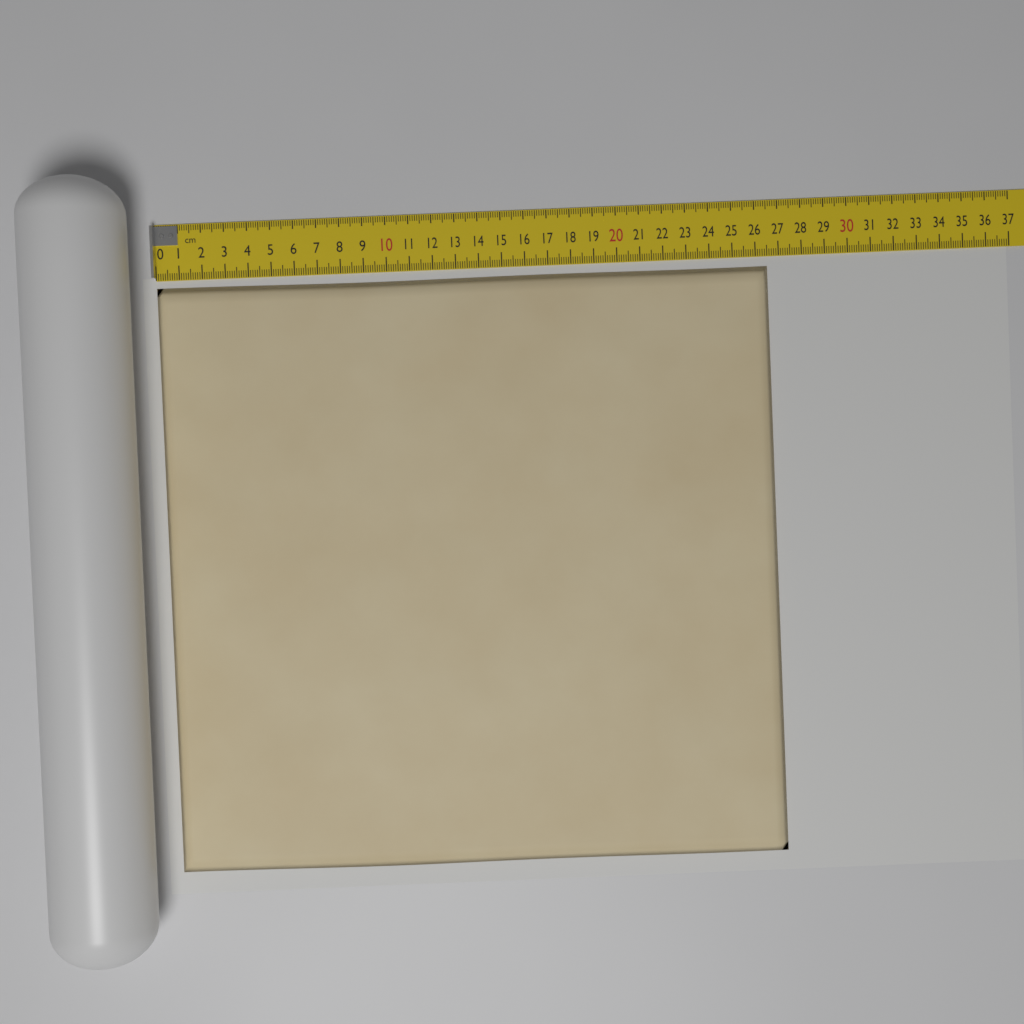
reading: 26.5 cm
